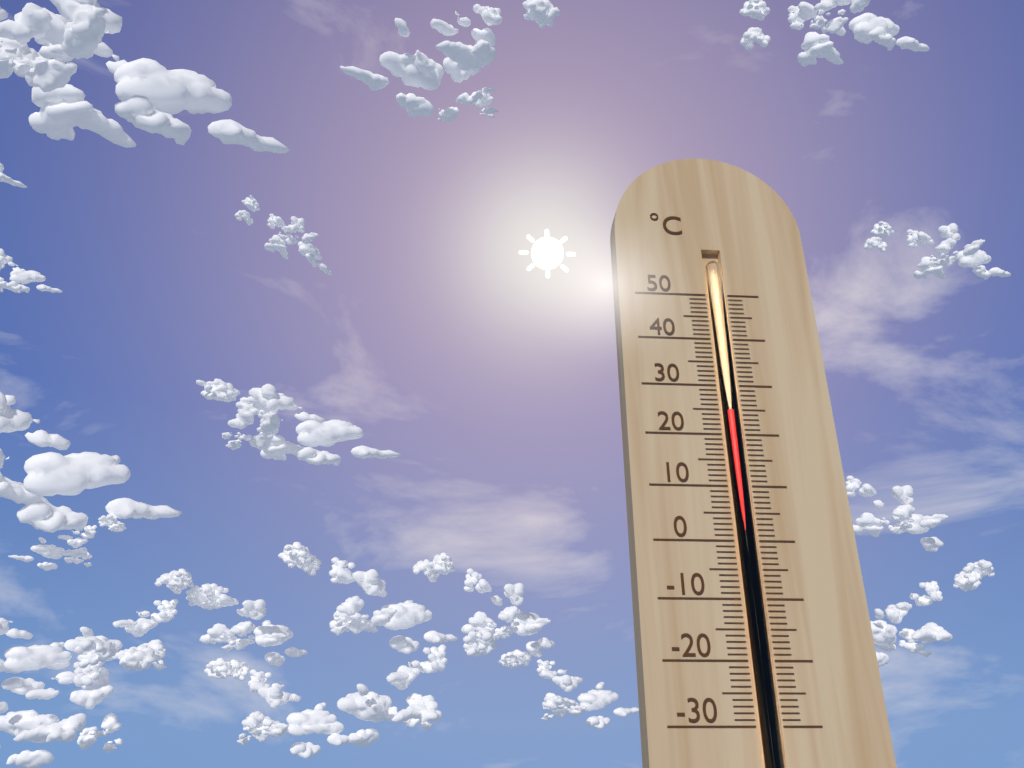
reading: 25 °C
